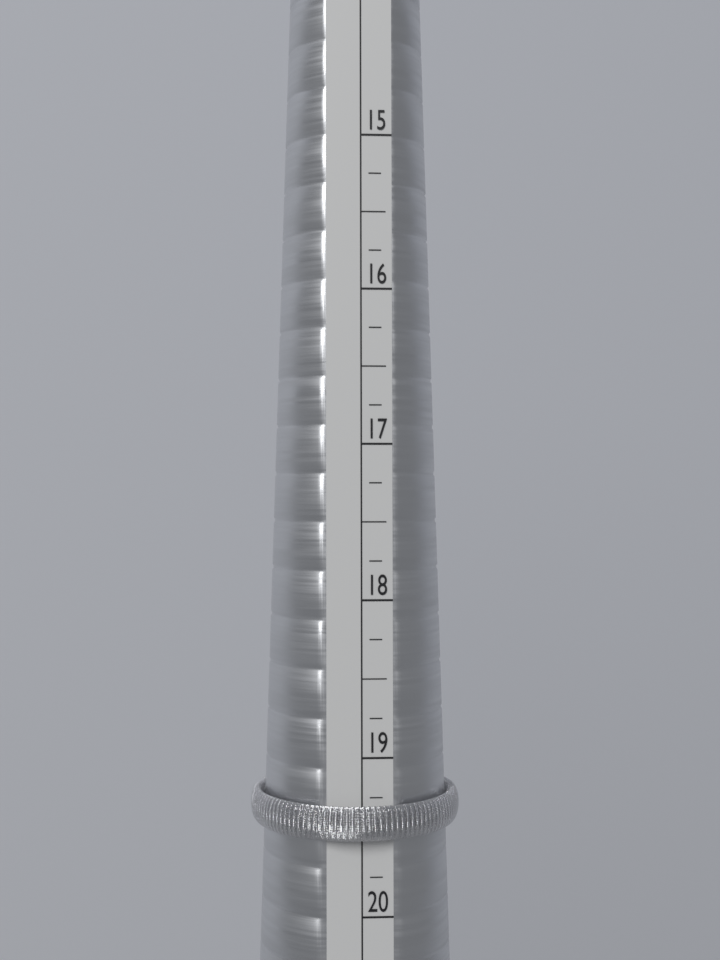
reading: 19.50 (no unit)
